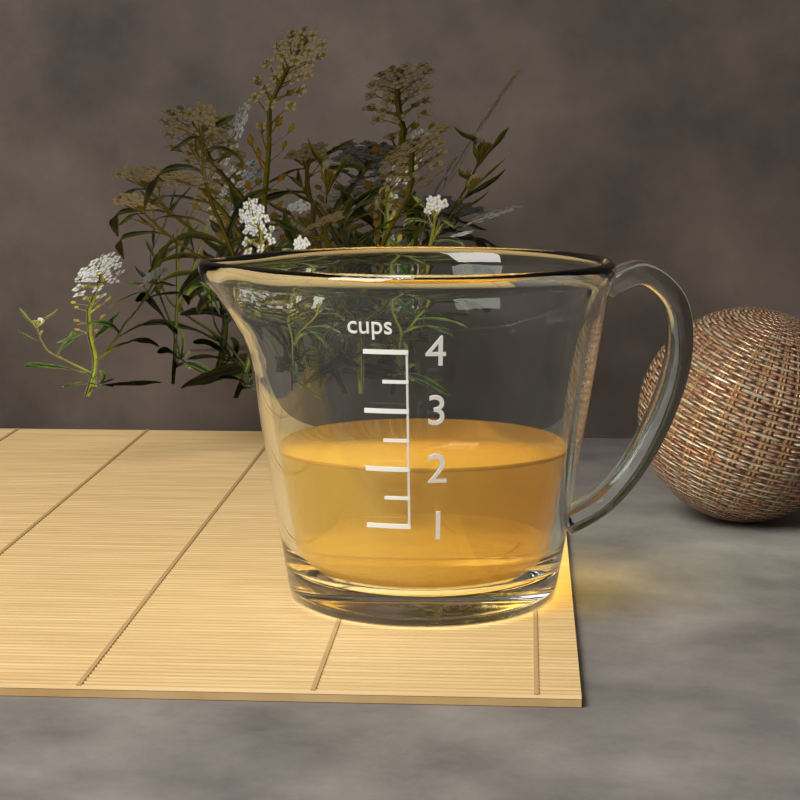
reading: 2.0 cups
